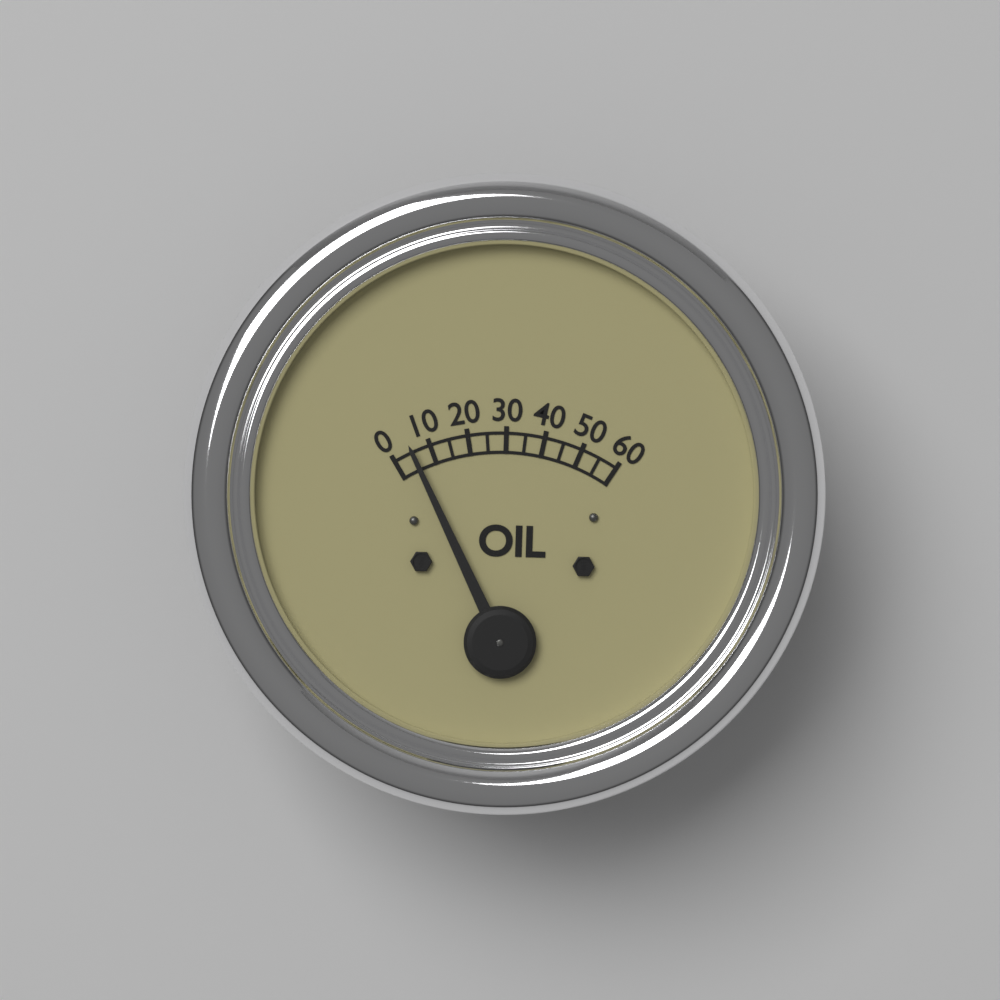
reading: 5 (no unit)
